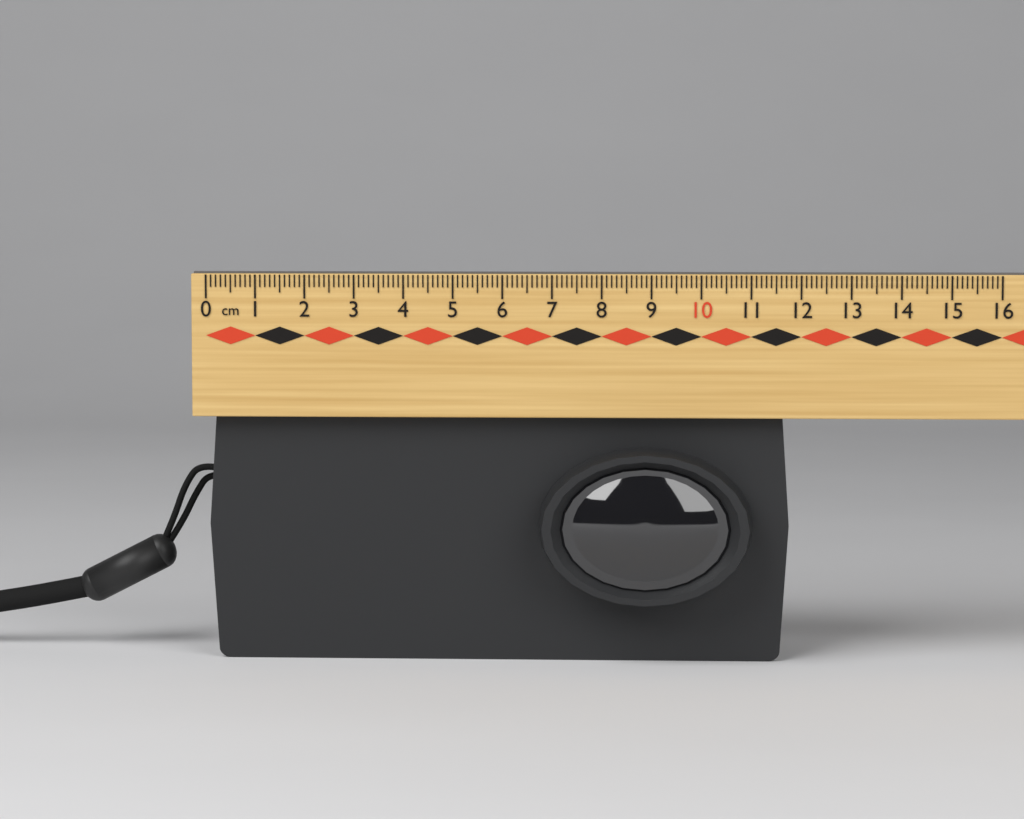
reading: 11.8 cm
